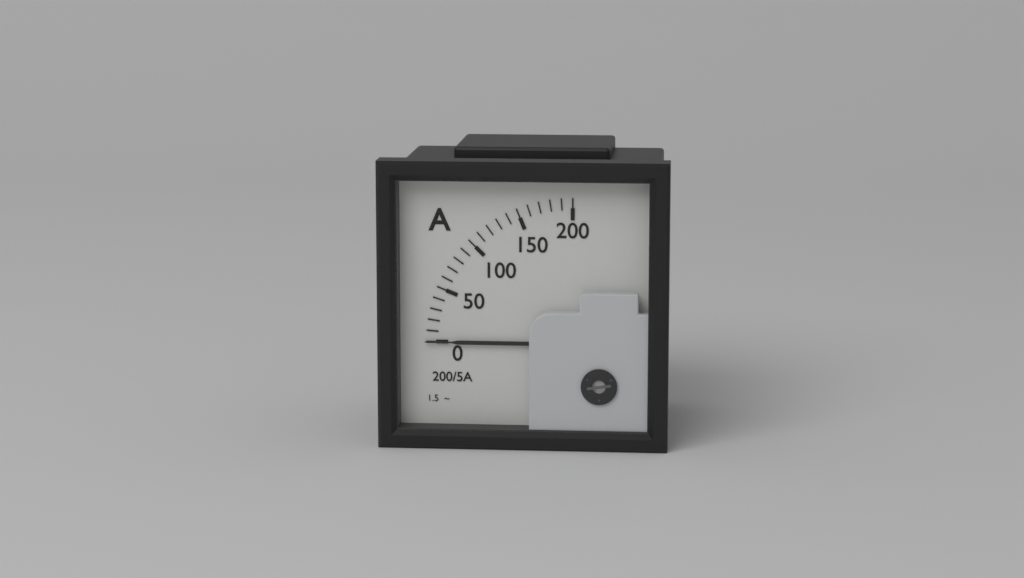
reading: 0 A
